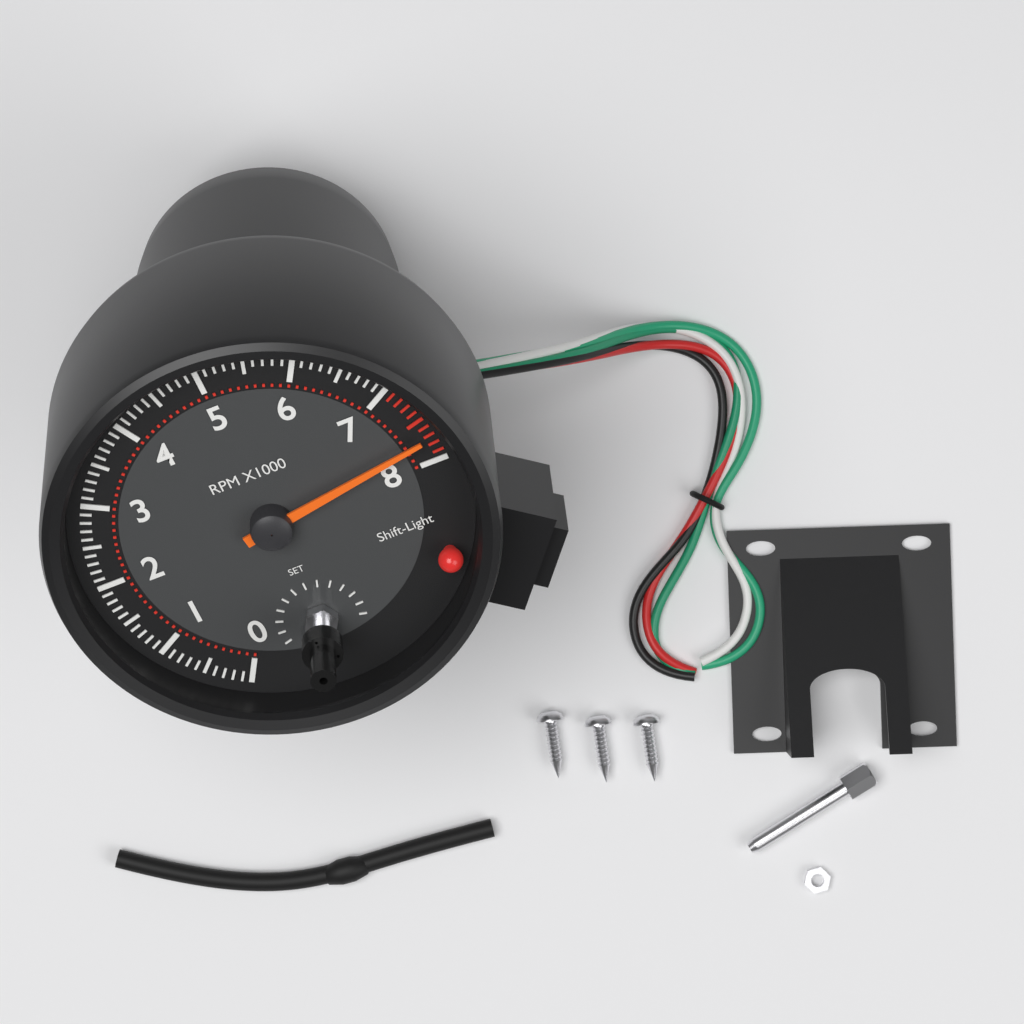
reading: 7700 RPM
